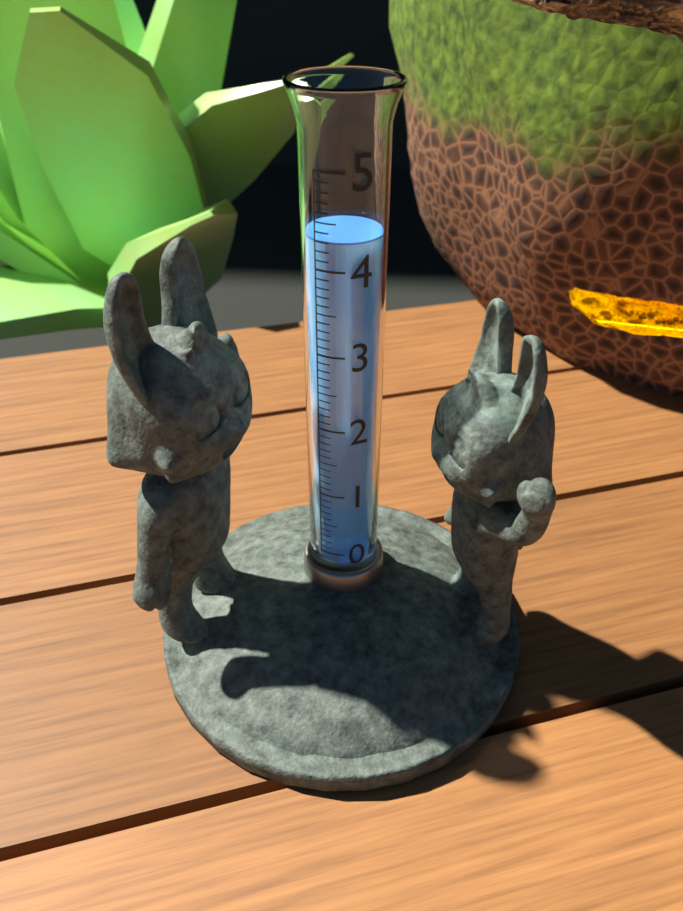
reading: 4.3 (no unit)
